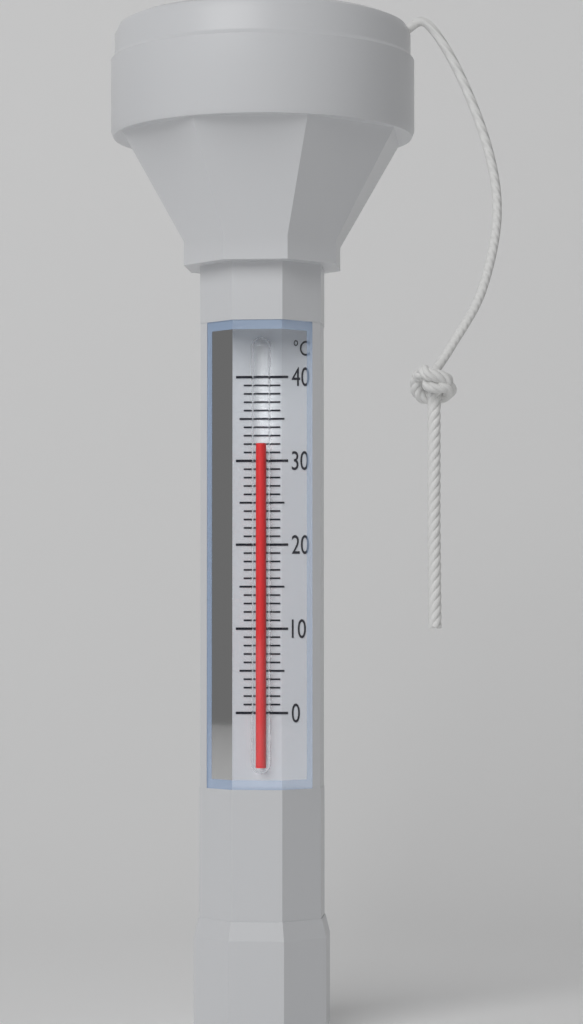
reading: 32 °C
